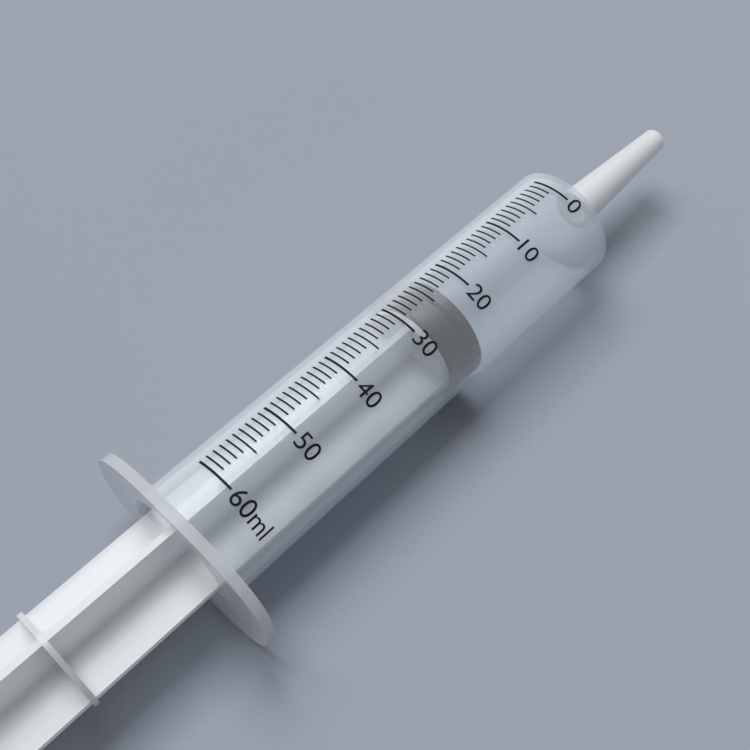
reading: 23 ml
